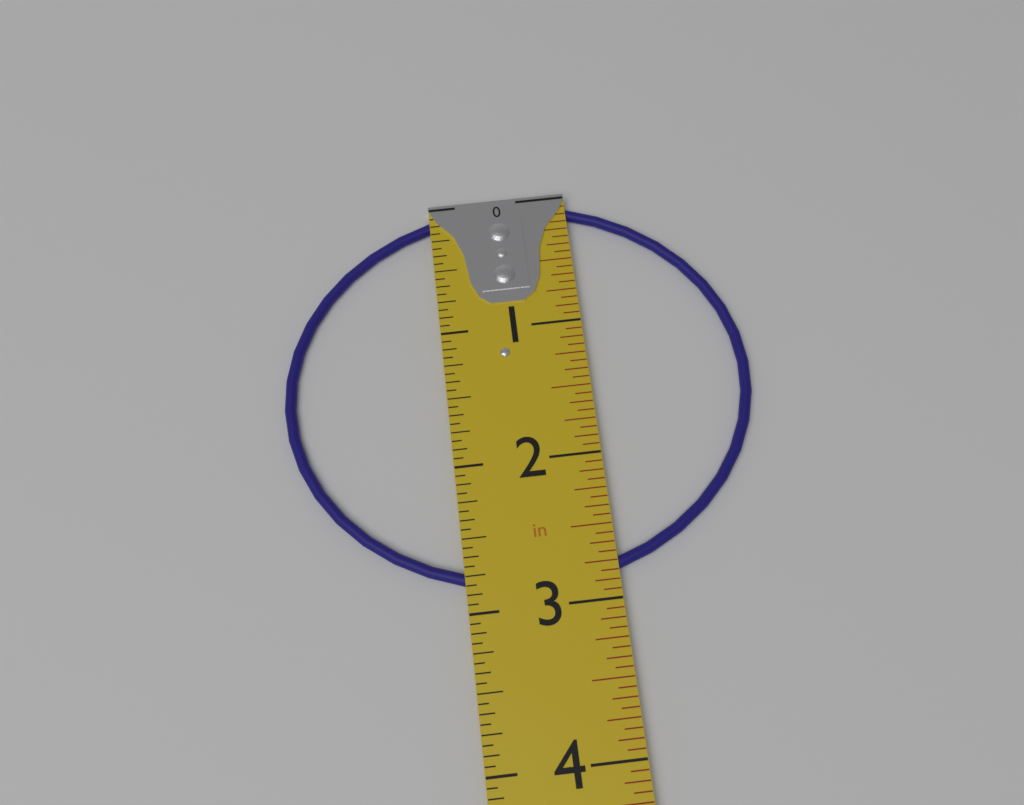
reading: 2.8750 in
